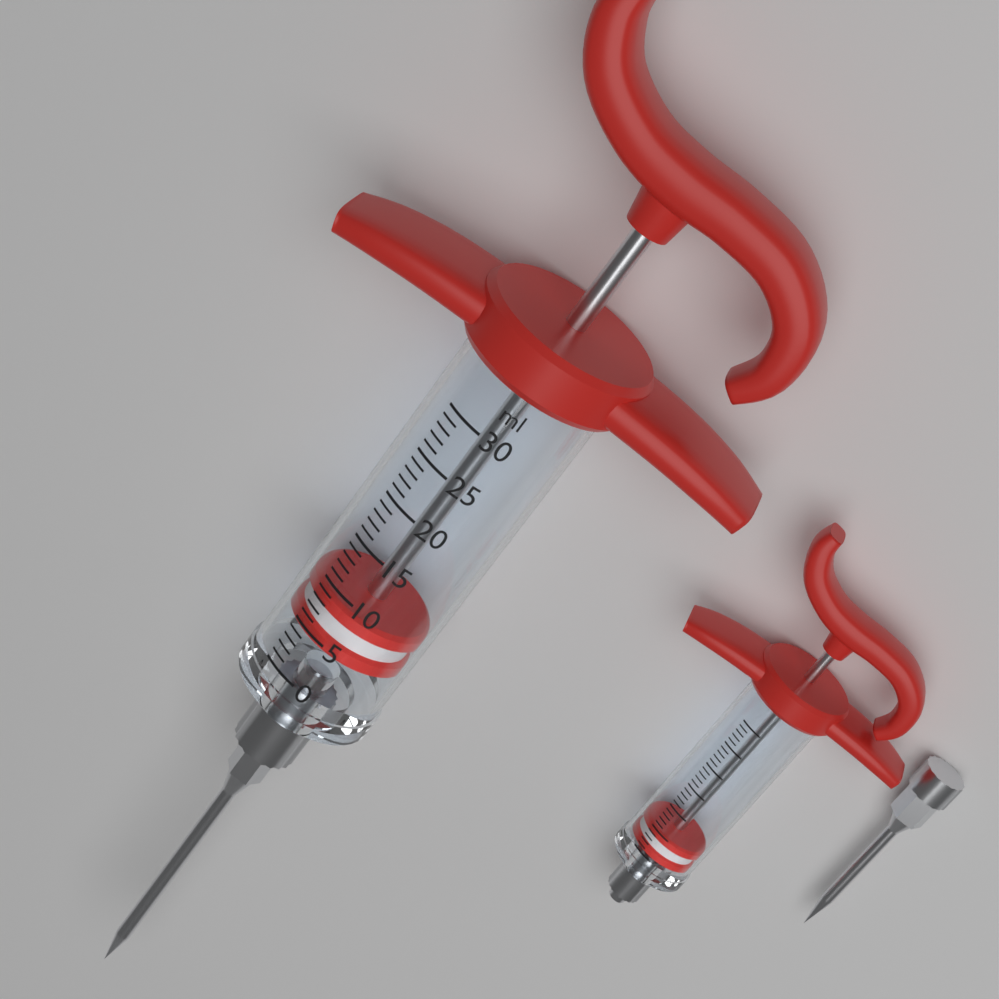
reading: 4 ml
